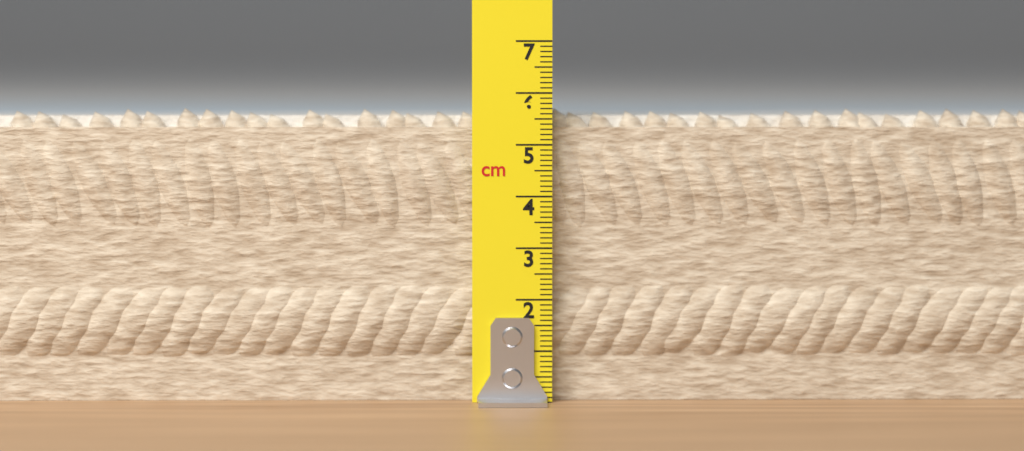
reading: 5.7 cm
